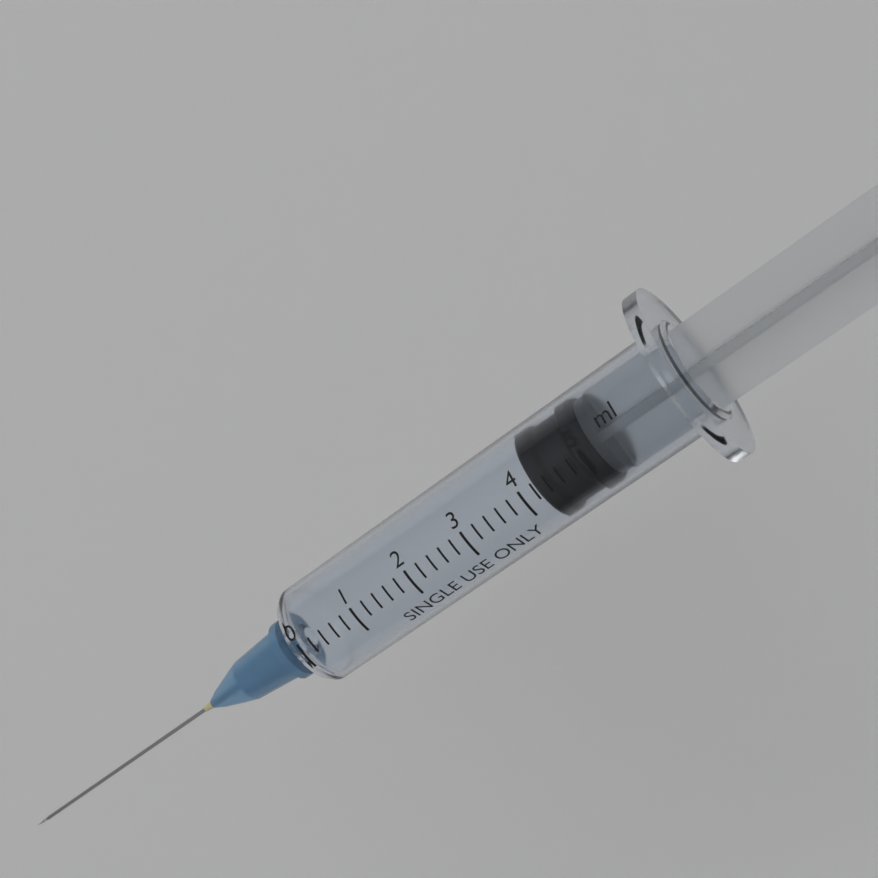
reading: 4.2 ml
